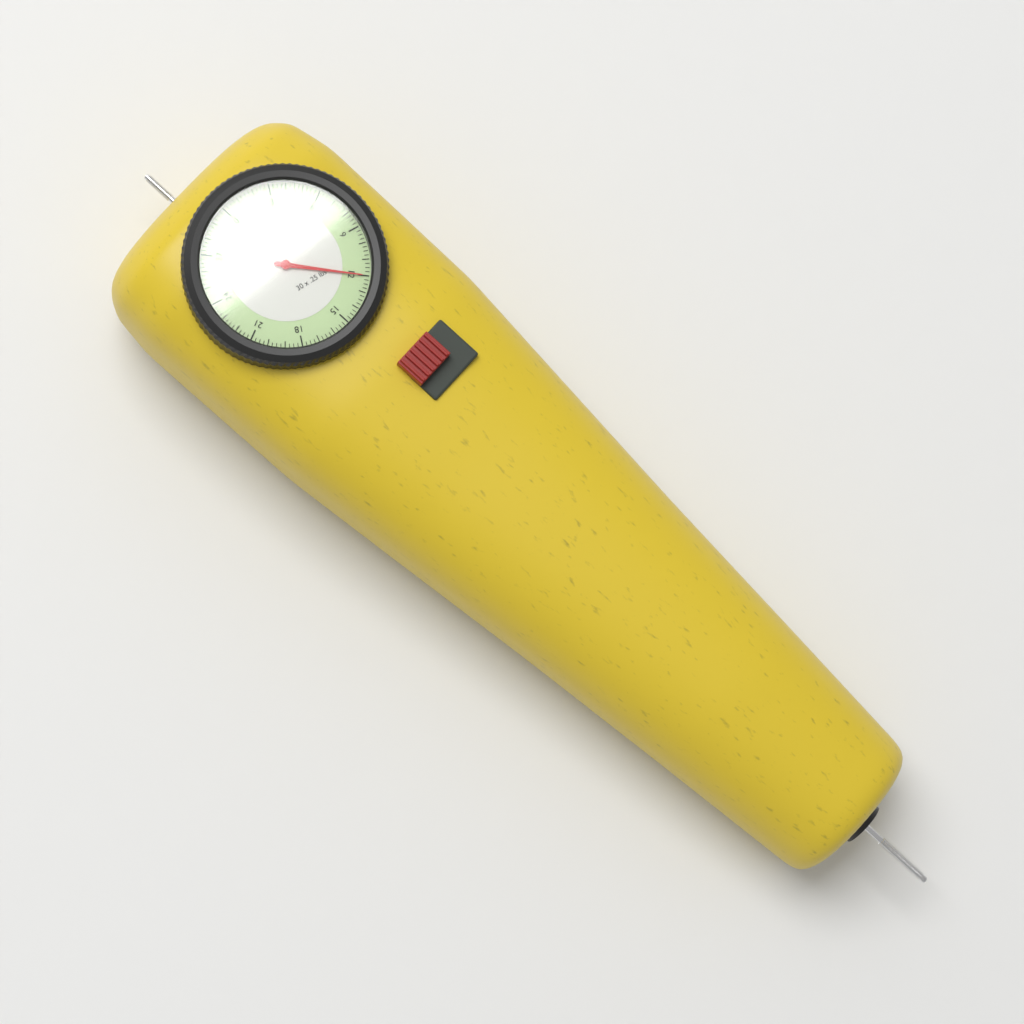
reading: 12.00 lbs
